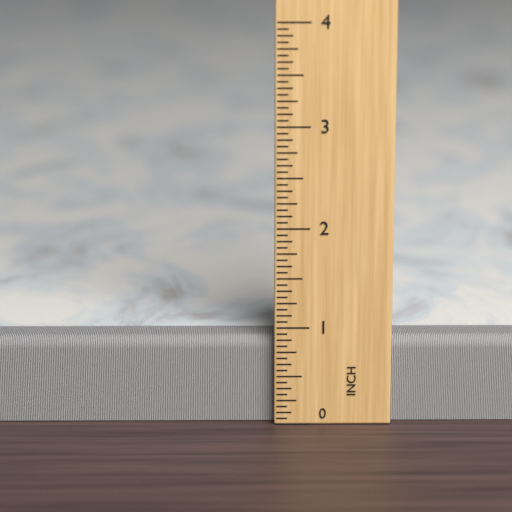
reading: 0.8750 in
